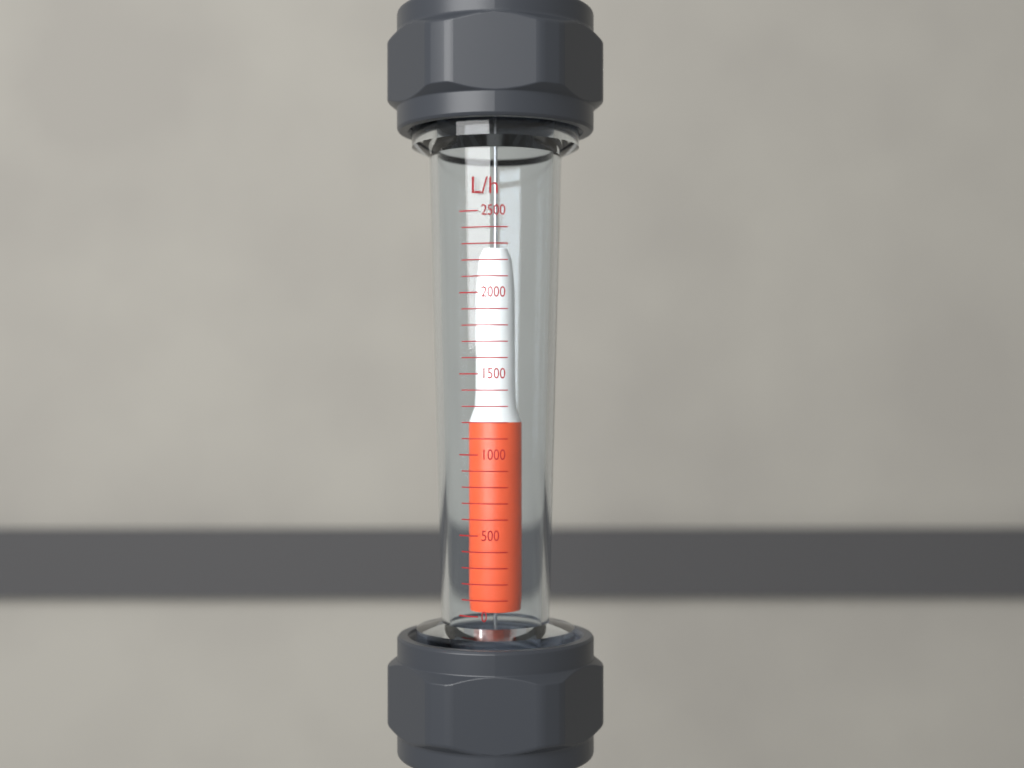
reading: 2300 L/h
